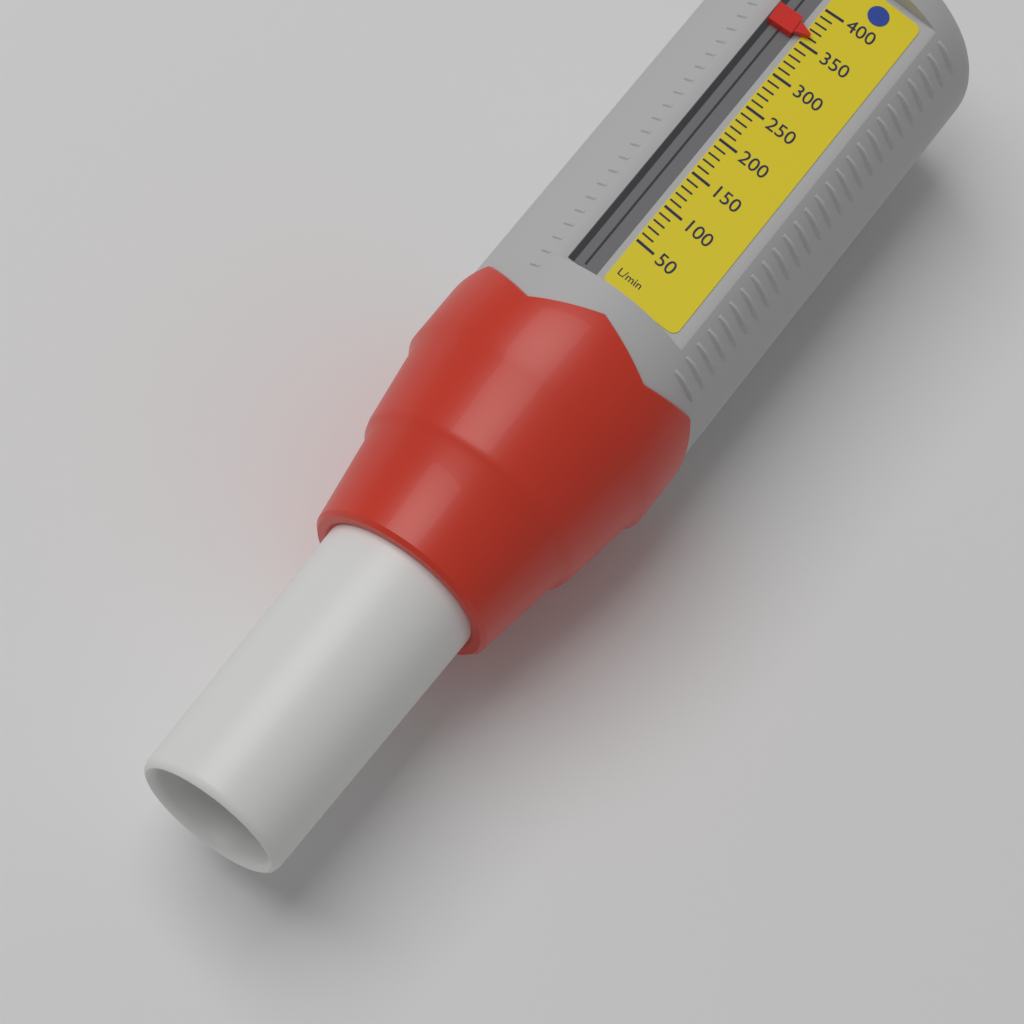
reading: 360 L/min
